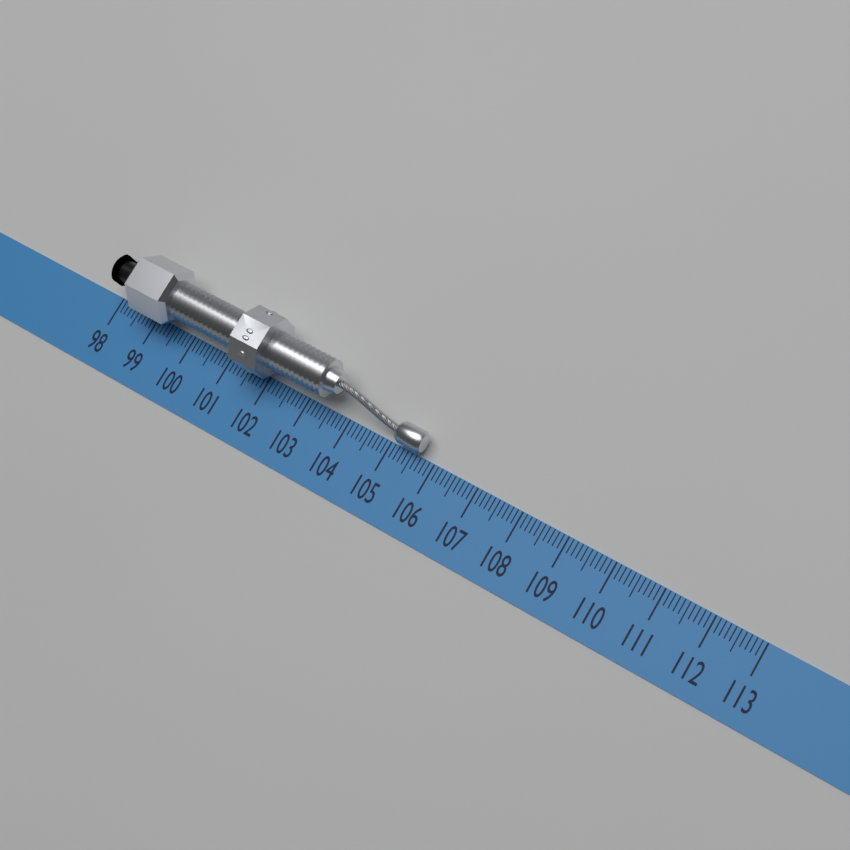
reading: 105.7 (no unit)
